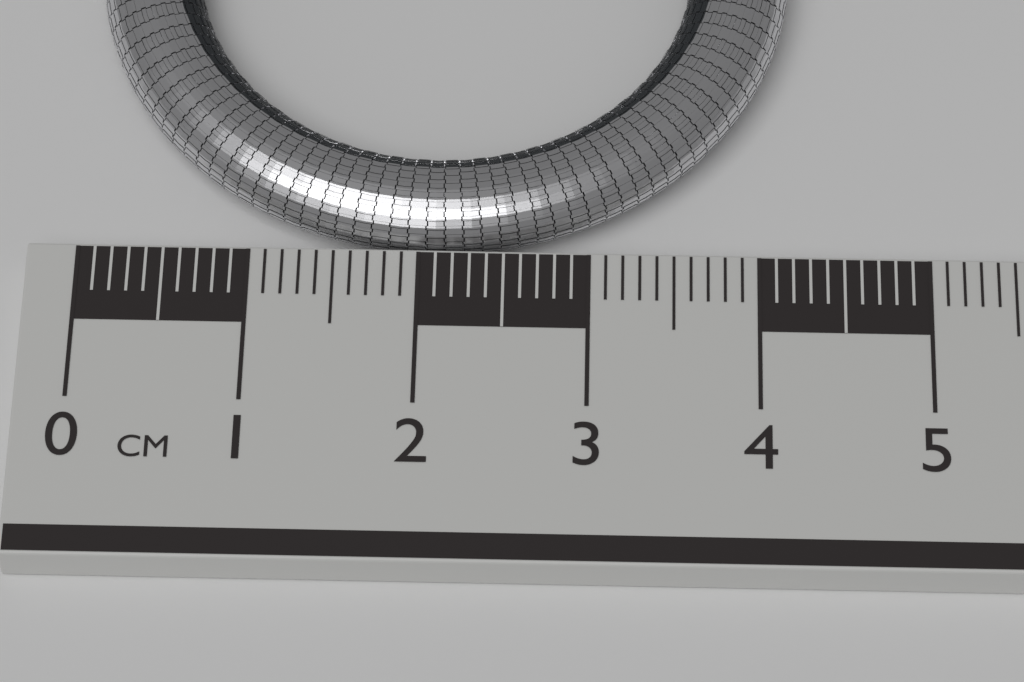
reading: 4.2 cm
